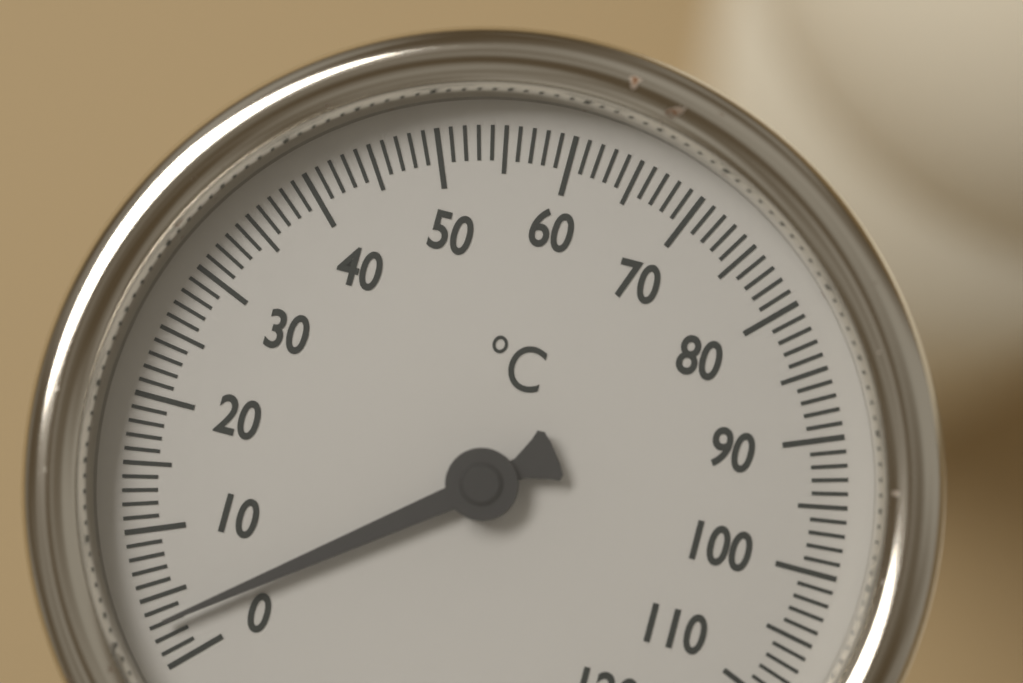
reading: 3 °C
